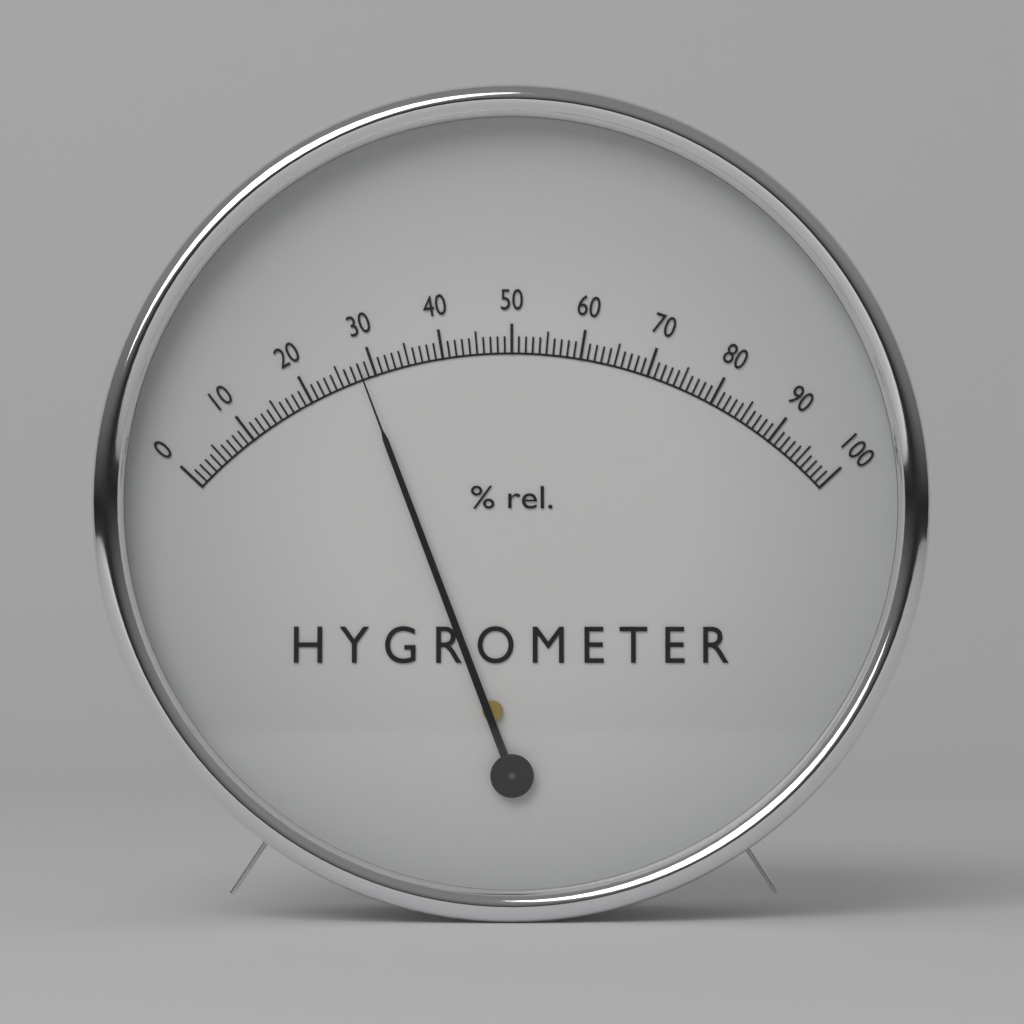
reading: 28 %
